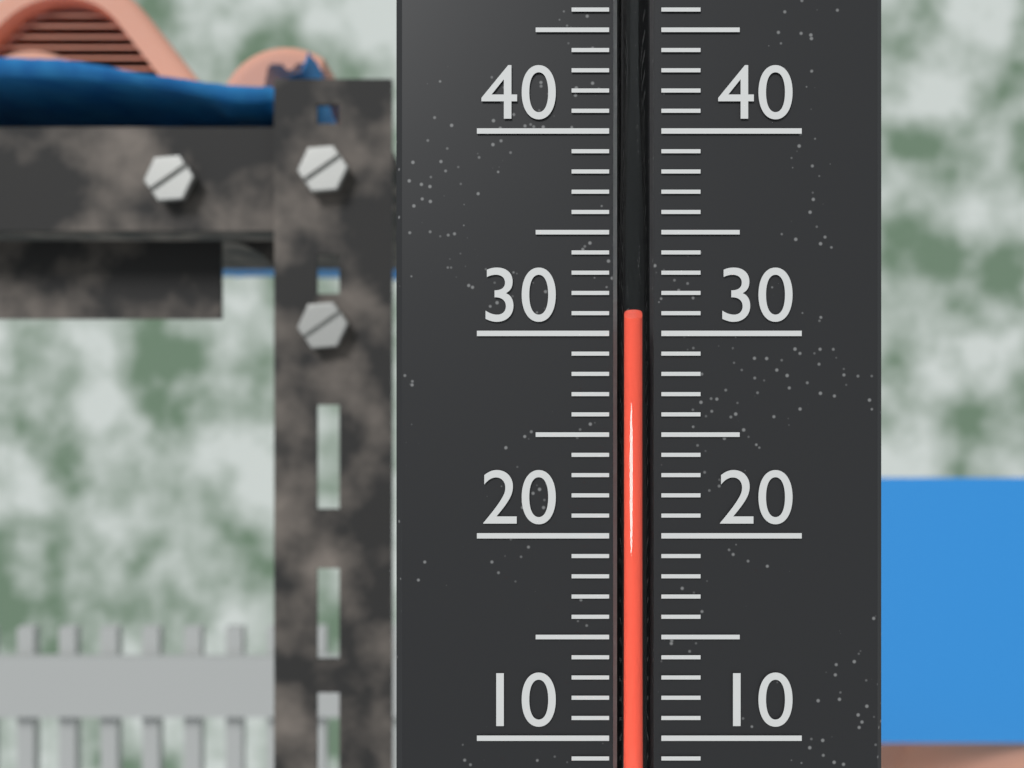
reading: 30.6 (no unit)
